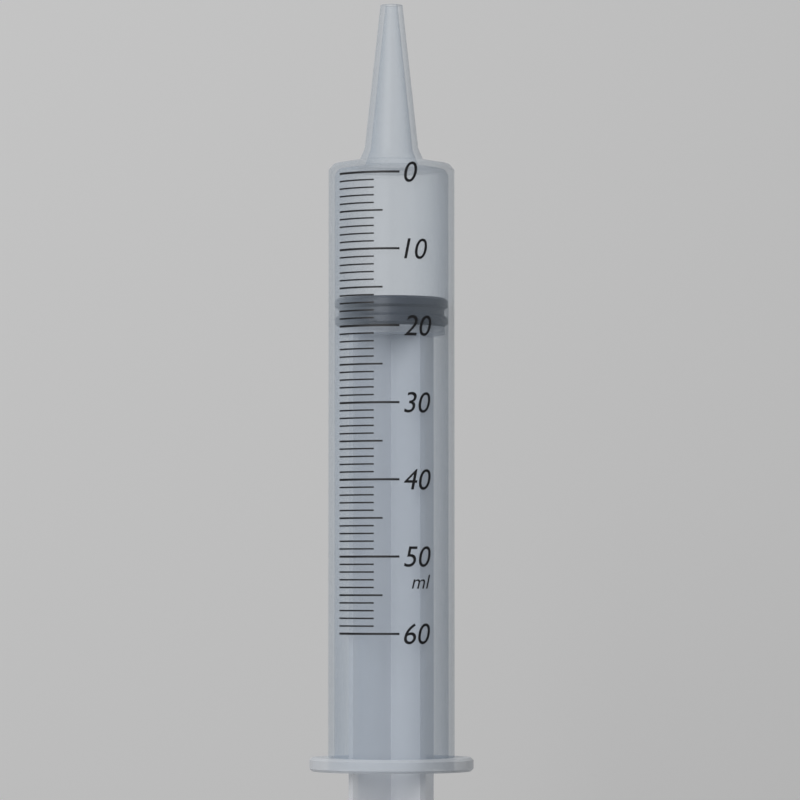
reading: 16 ml
